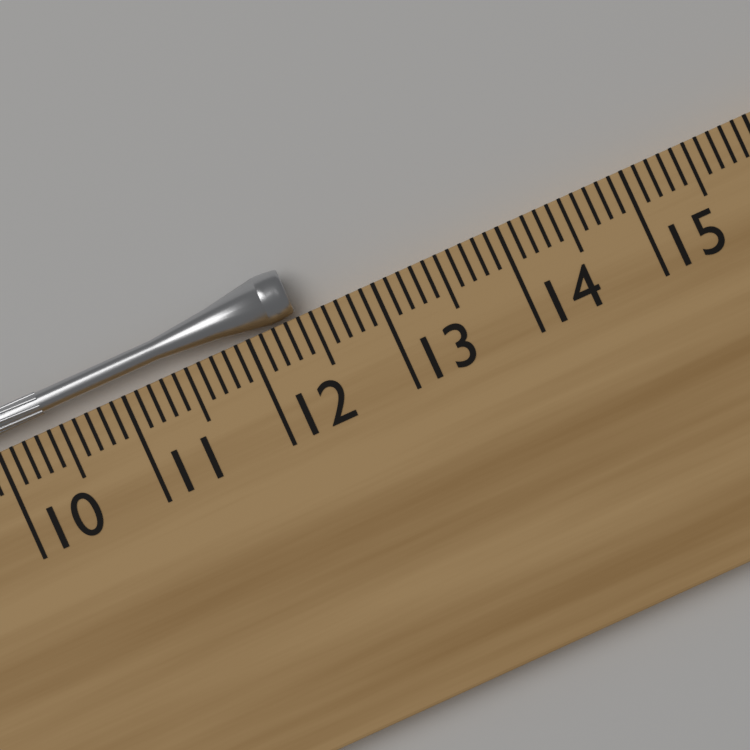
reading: 12.4 cm
